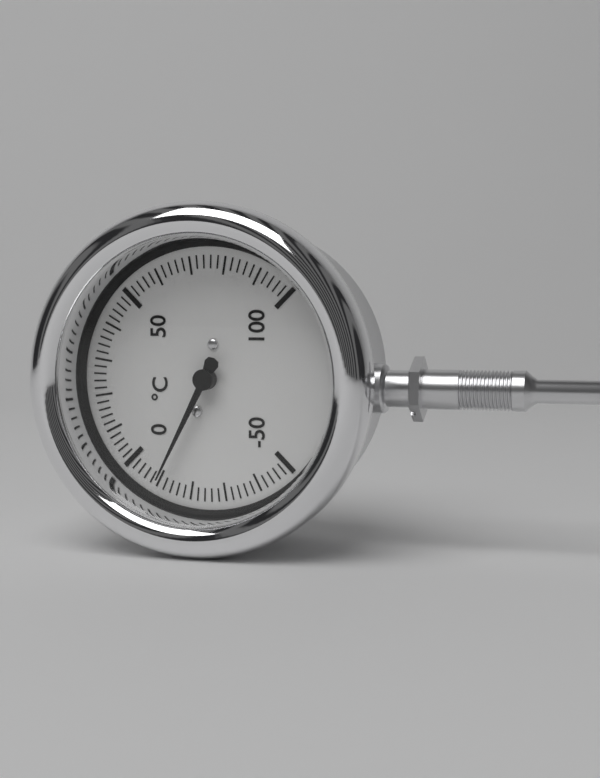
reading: -10 °C
